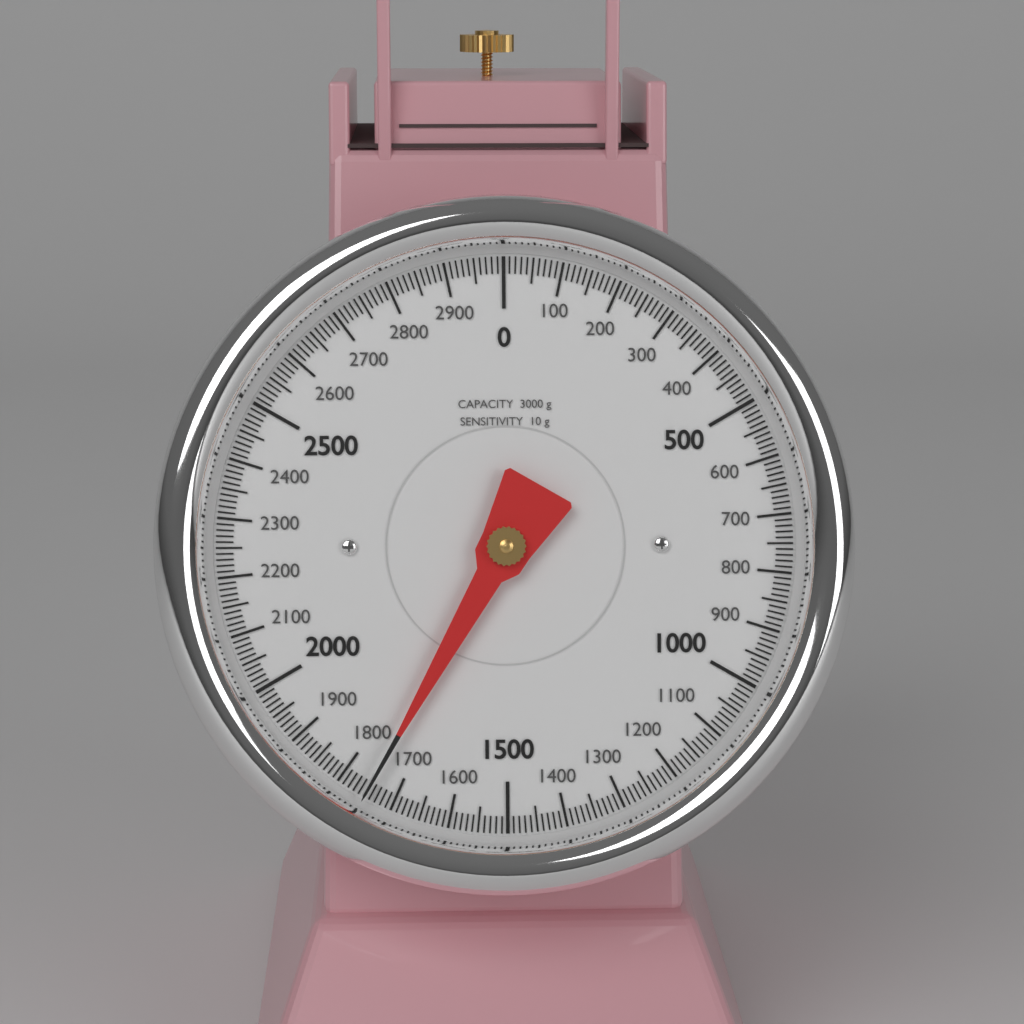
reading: 1750 g
